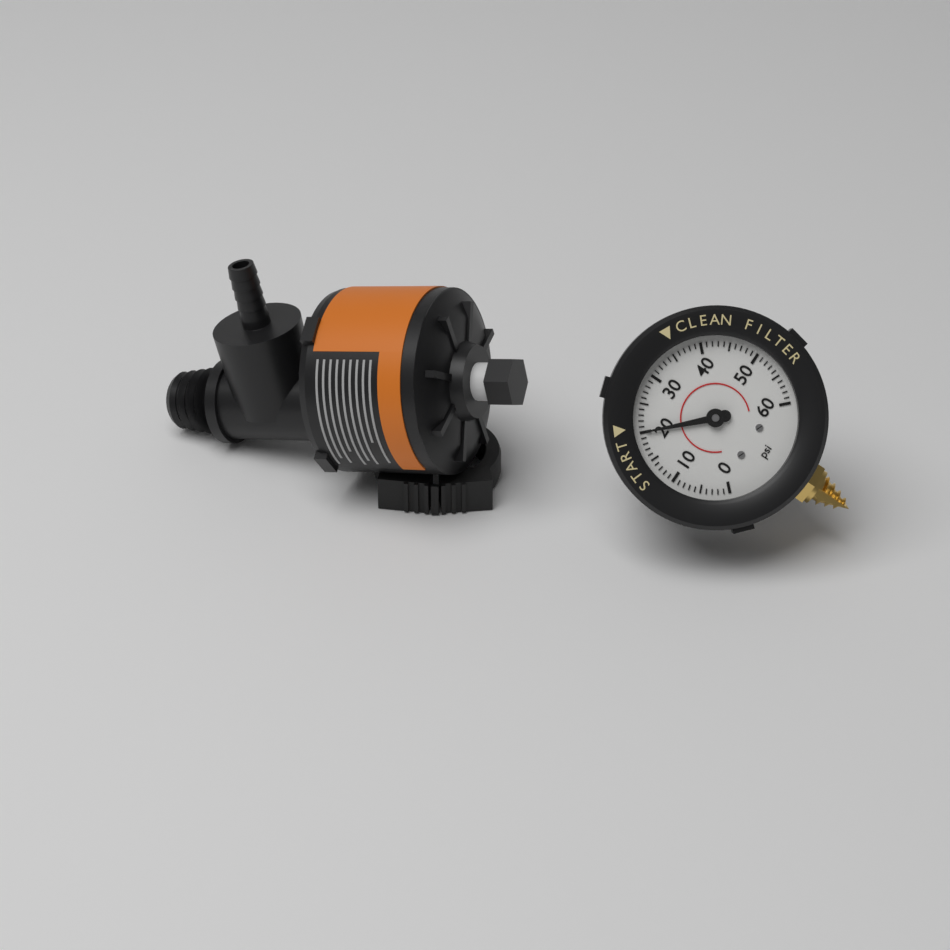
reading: 20 psi
